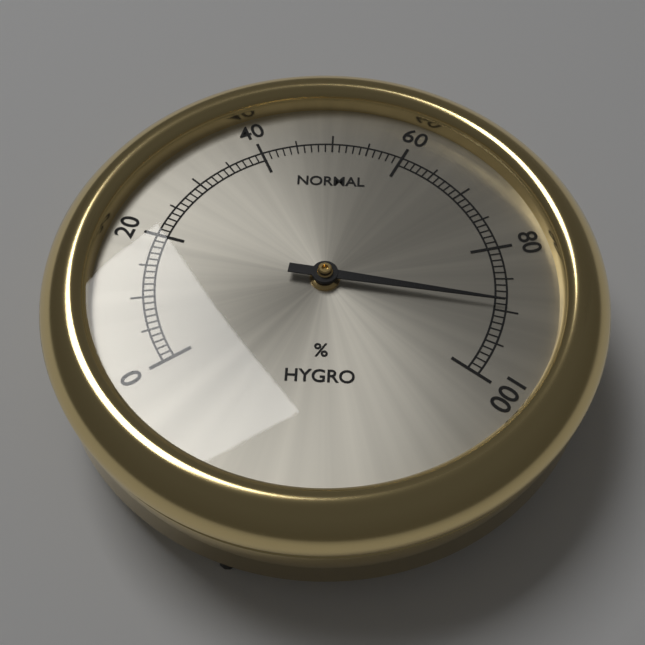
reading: 89 %
